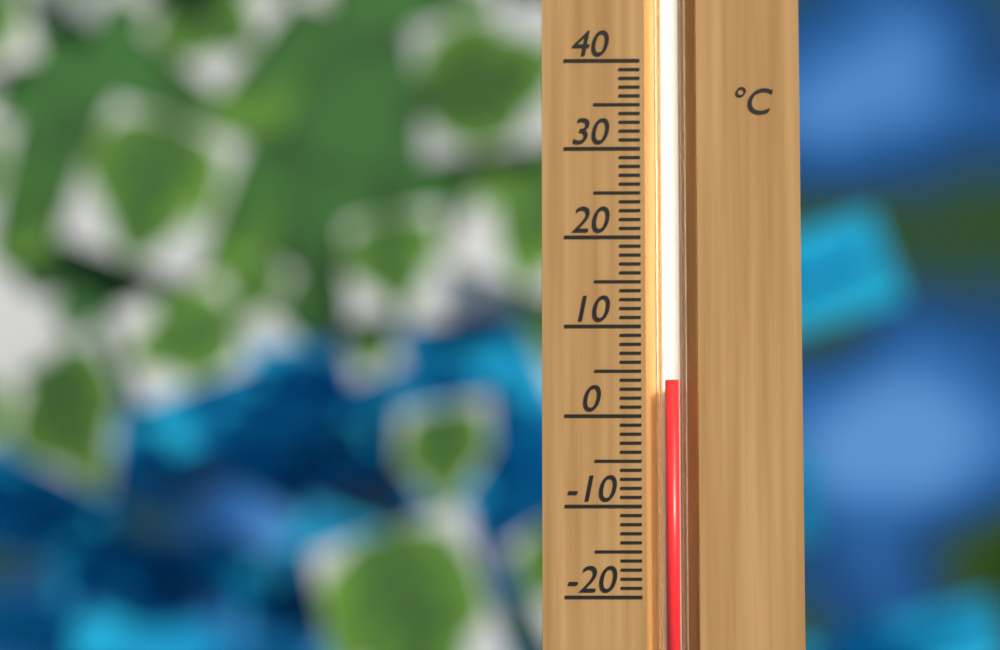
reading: 4 °C
